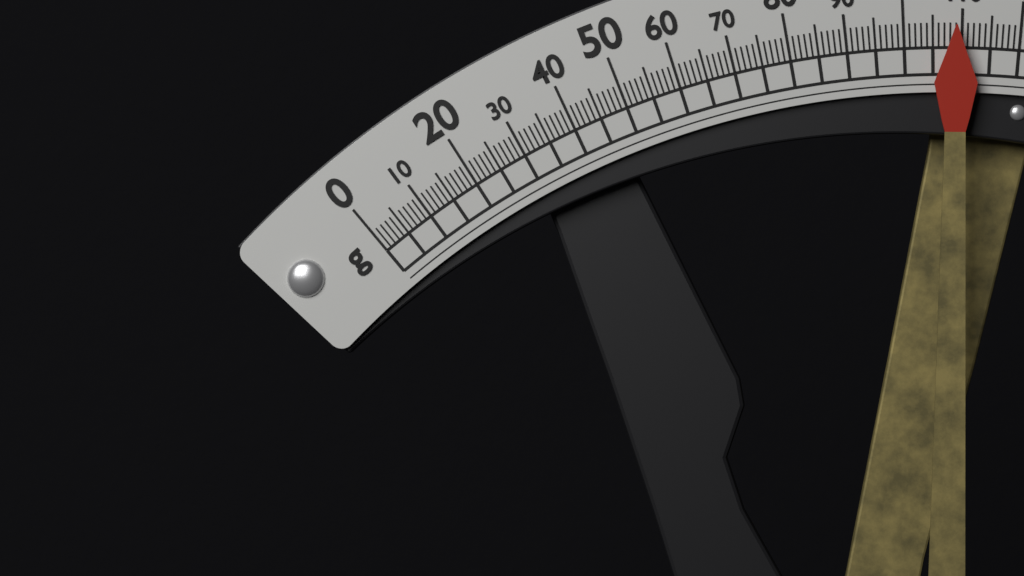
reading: 109 g
